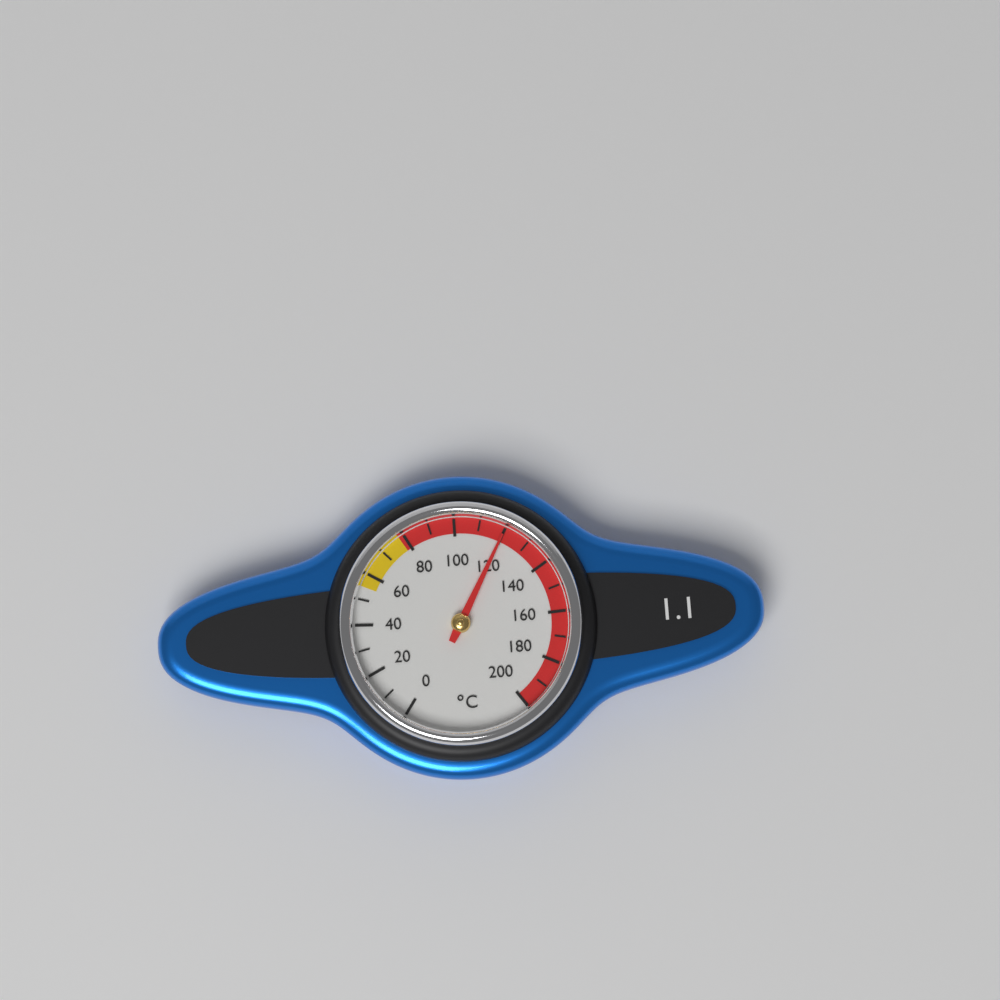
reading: 120 °C
